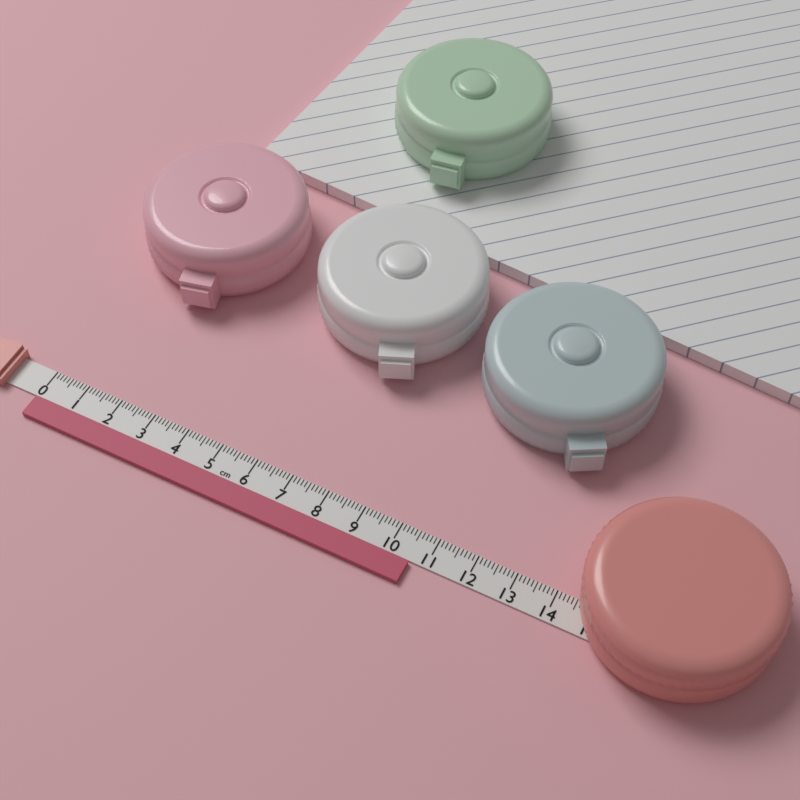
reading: 10.6 cm
